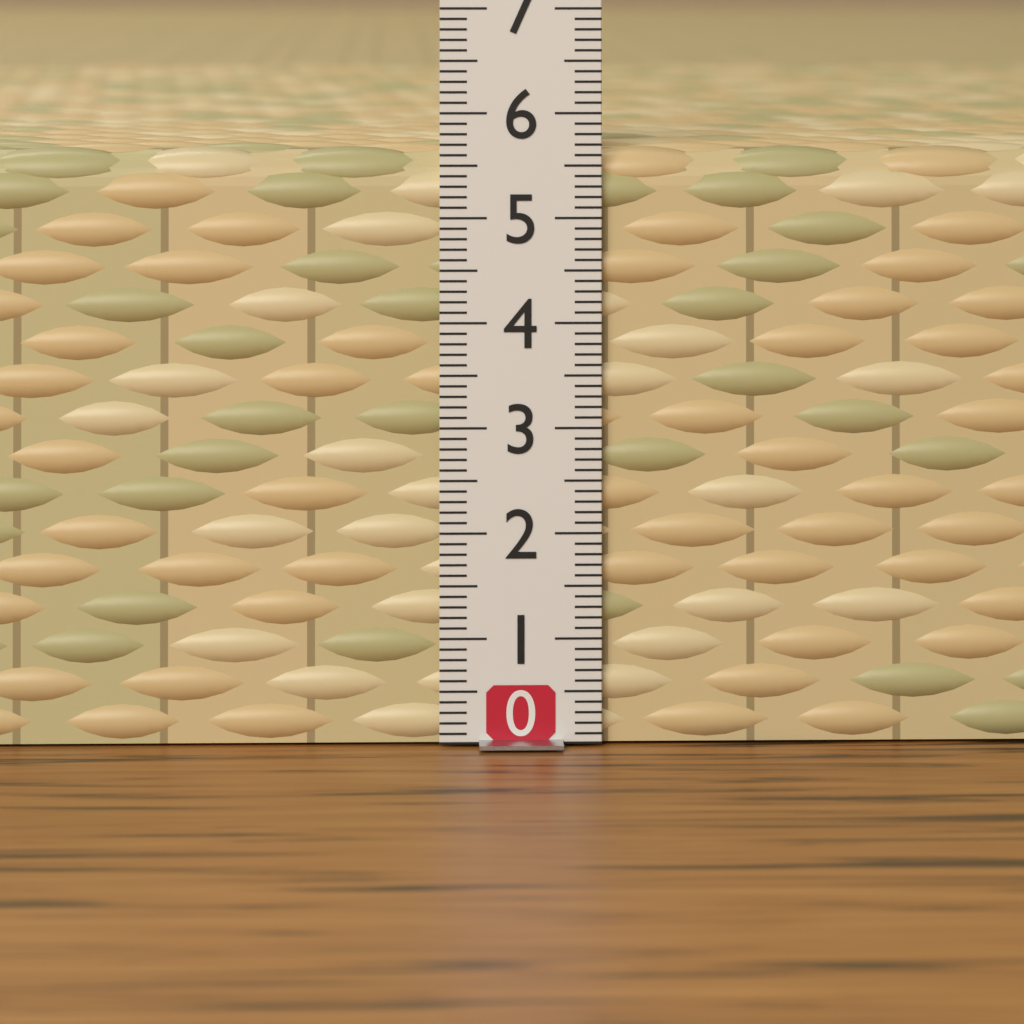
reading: 5.7 (no unit)
